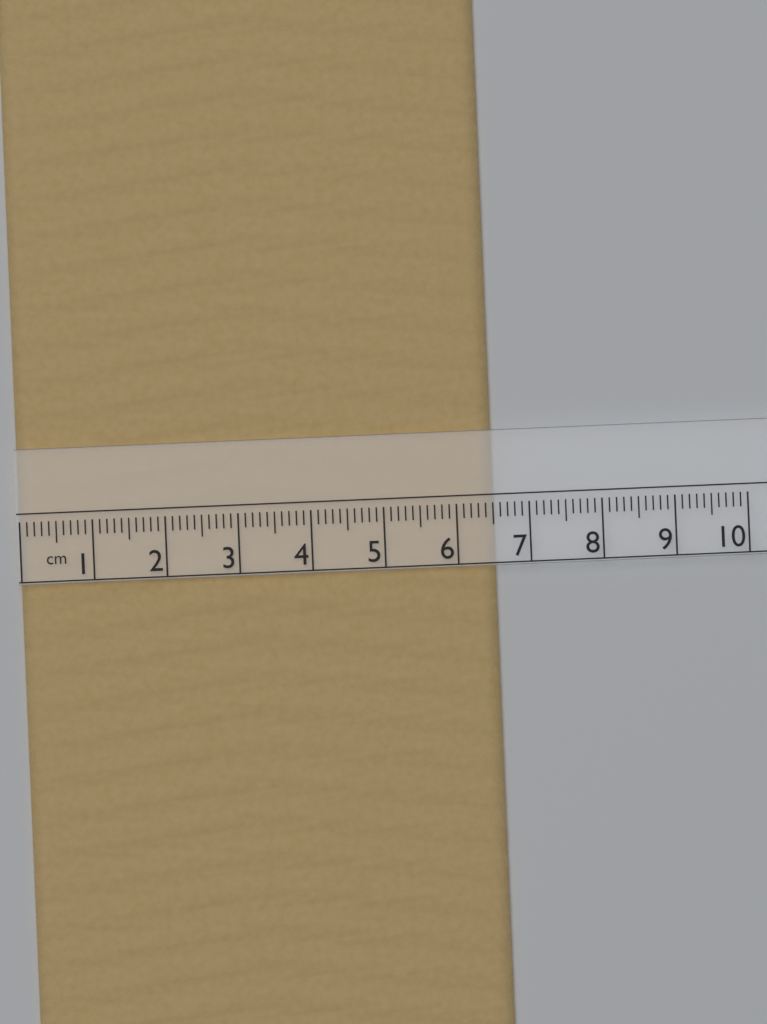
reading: 6.5 cm
